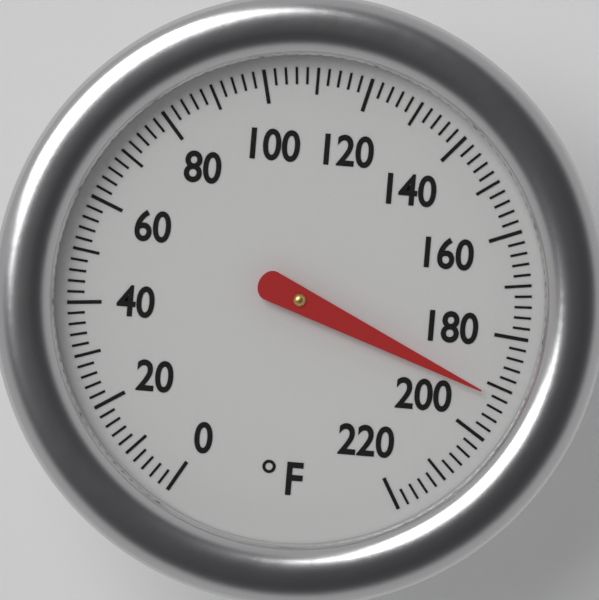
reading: 192 °F
